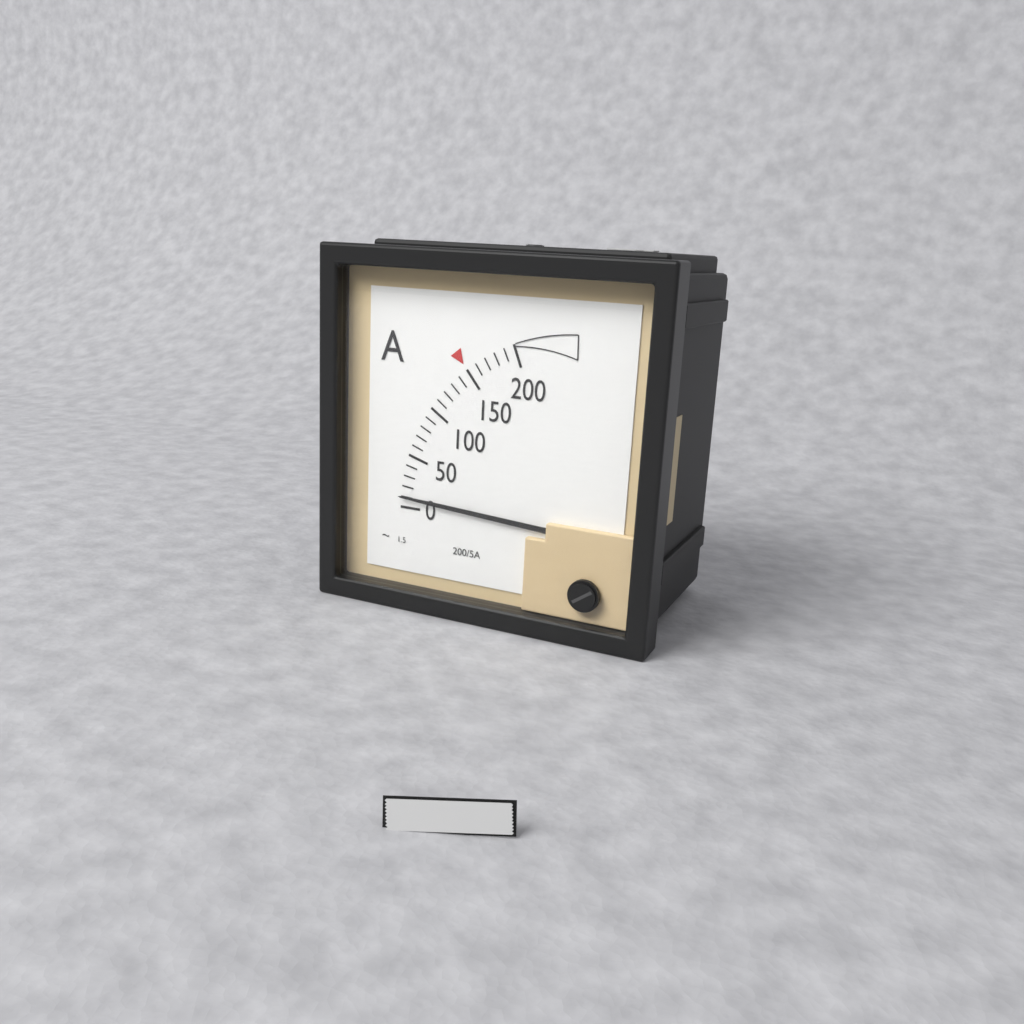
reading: 10 A
